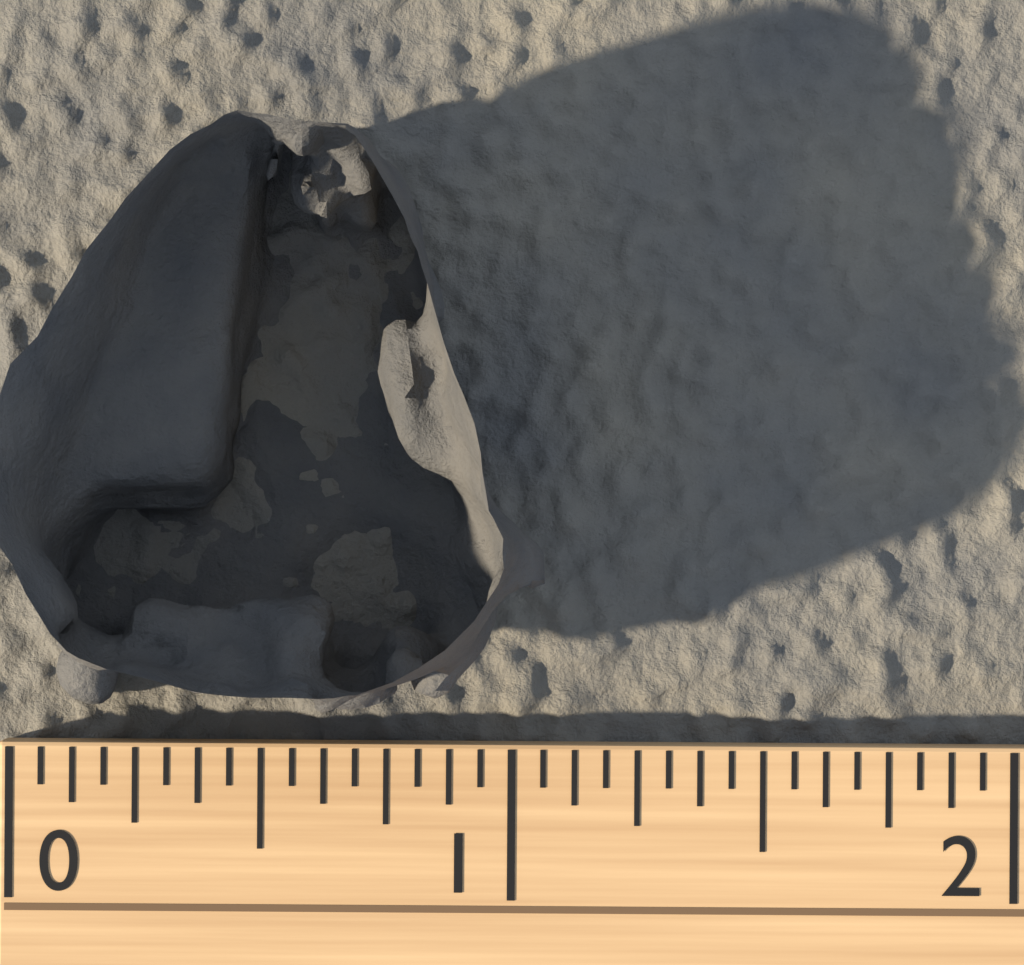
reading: 1.0625 (no unit)
